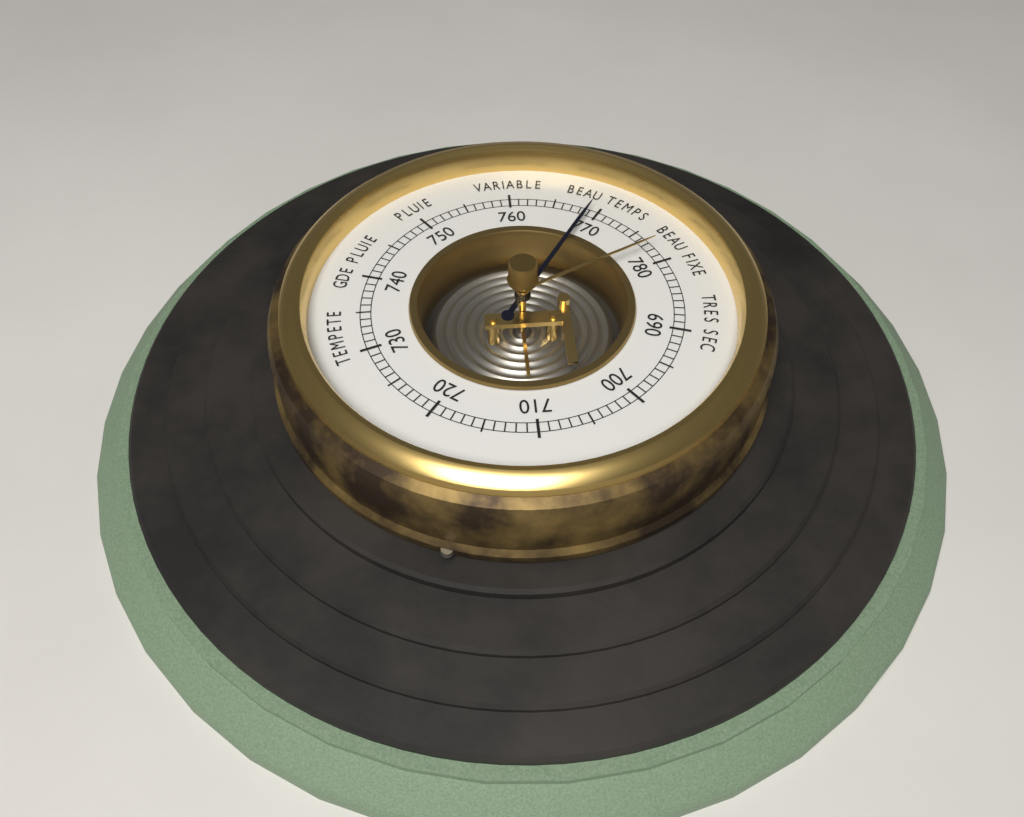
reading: 769 (no unit)
